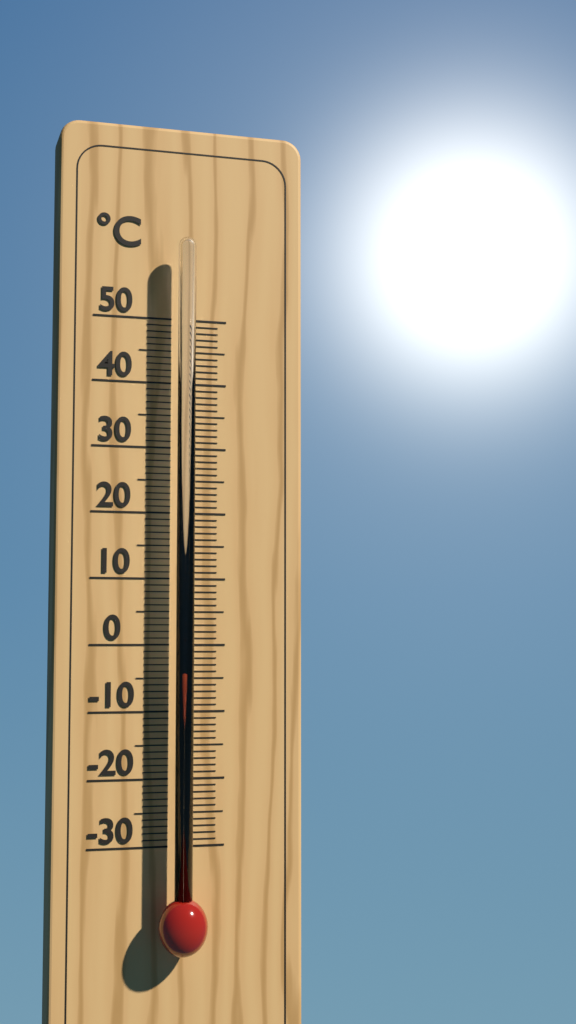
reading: -4 °C
